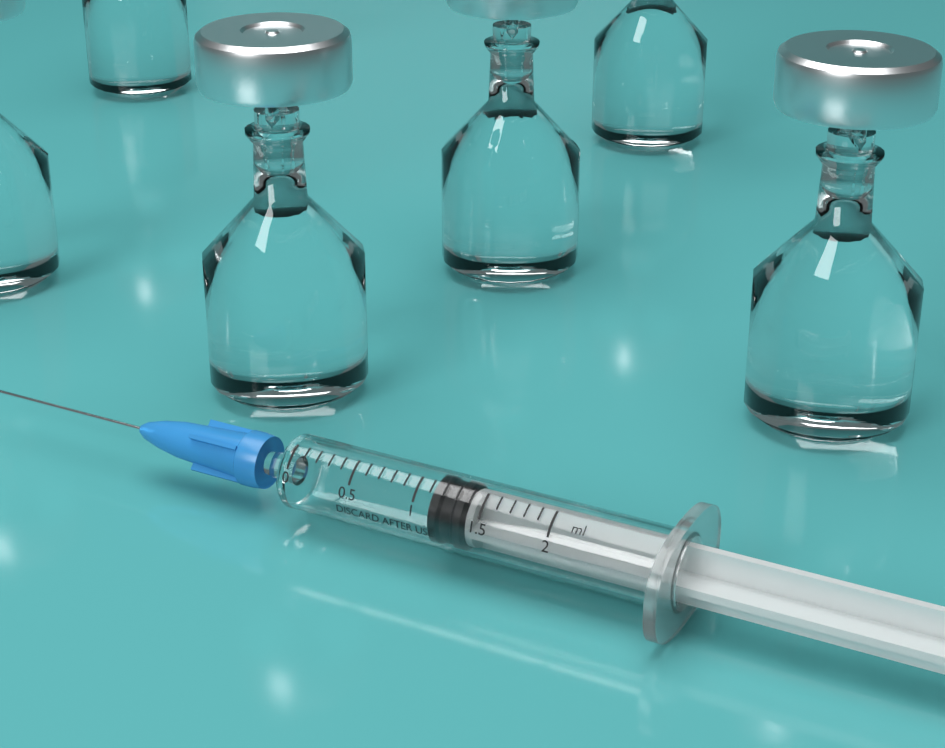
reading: 1.1 ml
